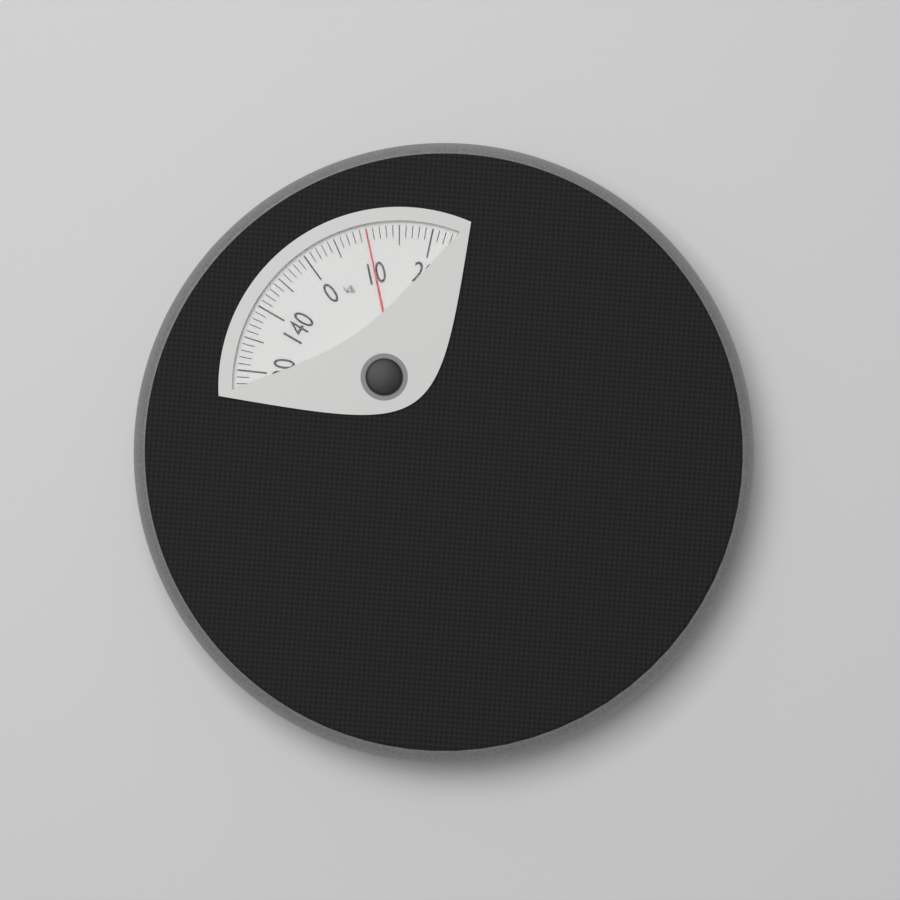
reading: 10 kg
